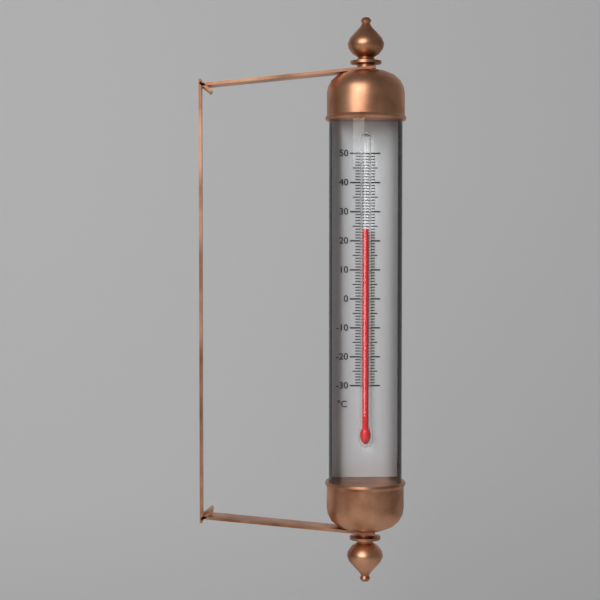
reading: 24 °C
